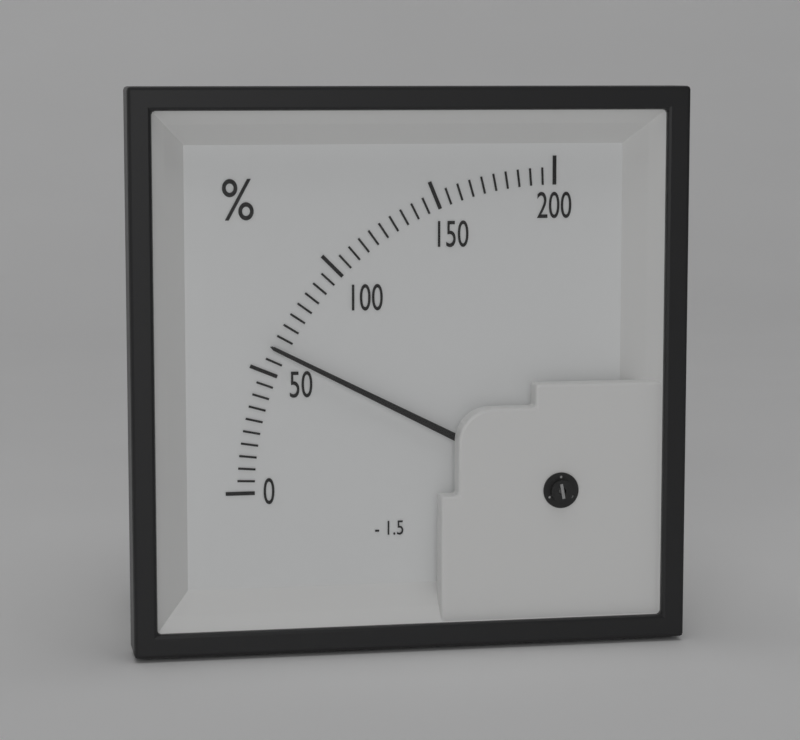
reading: 60 %
